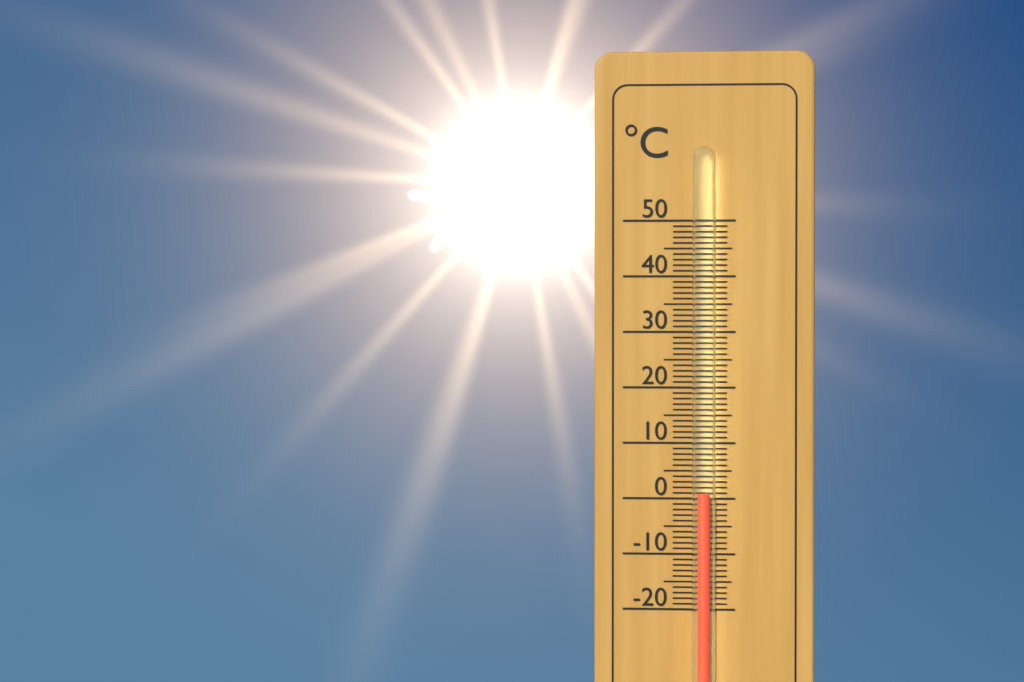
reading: 1 °C
